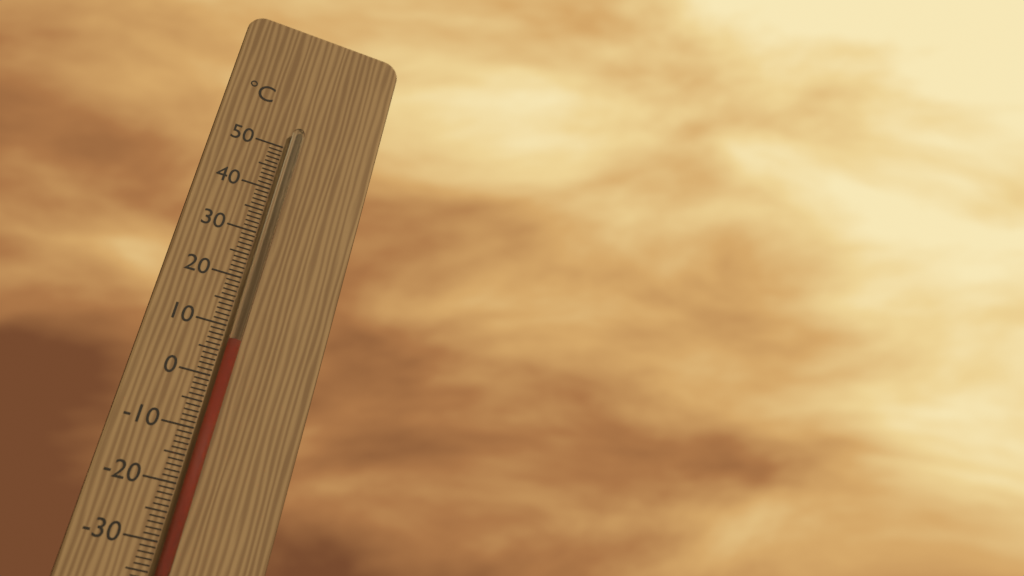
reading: 7 °C
